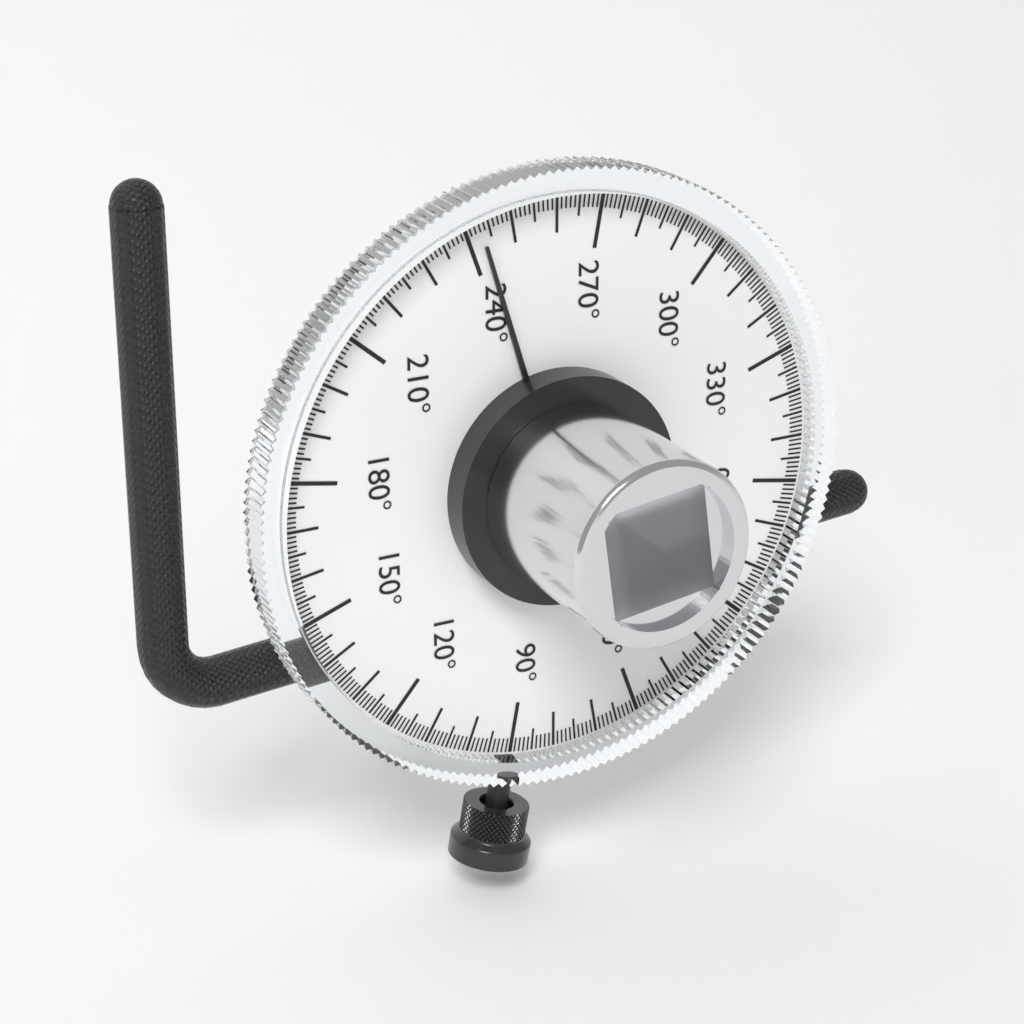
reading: 243 °
